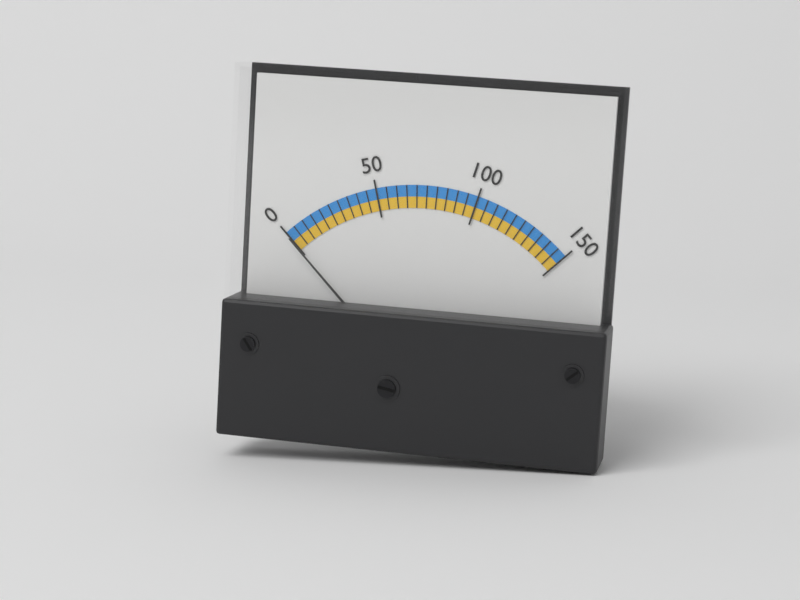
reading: 0 (no unit)
